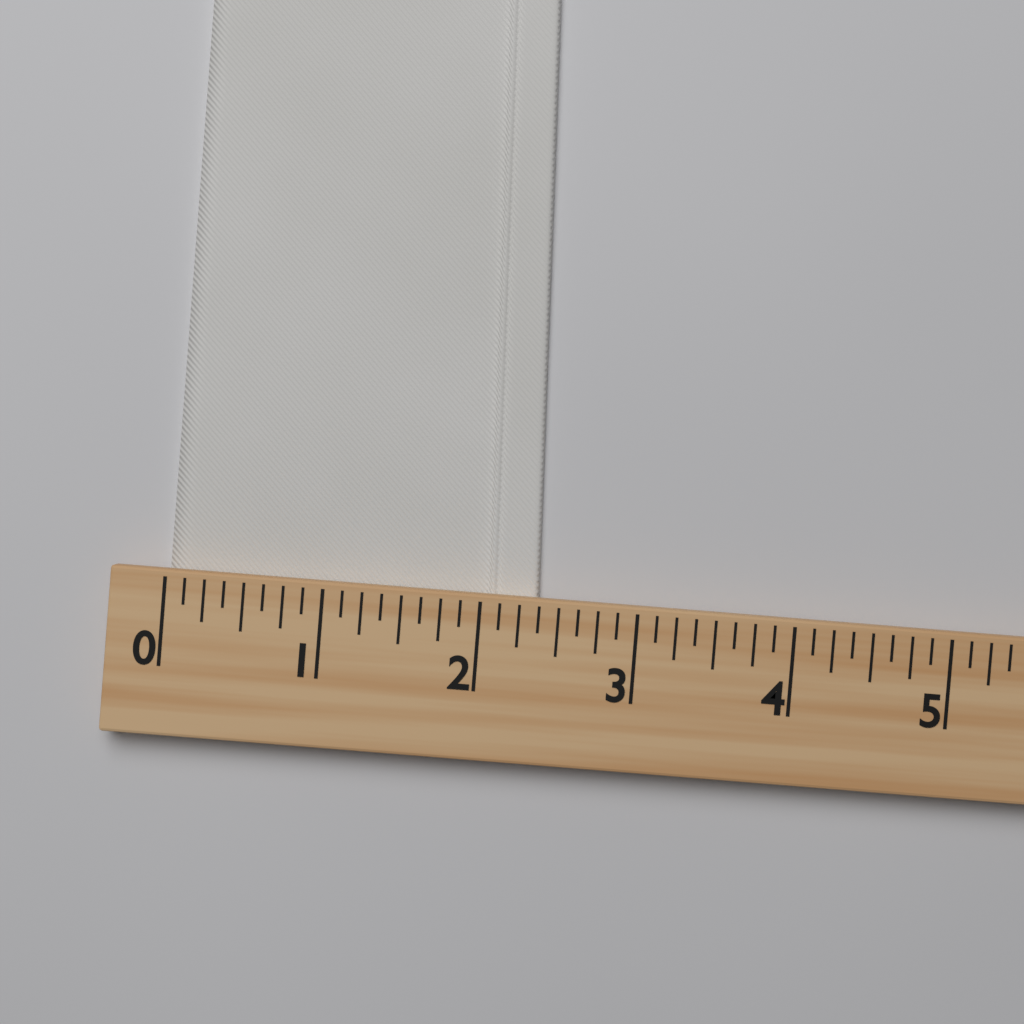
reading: 2.375 (no unit)
